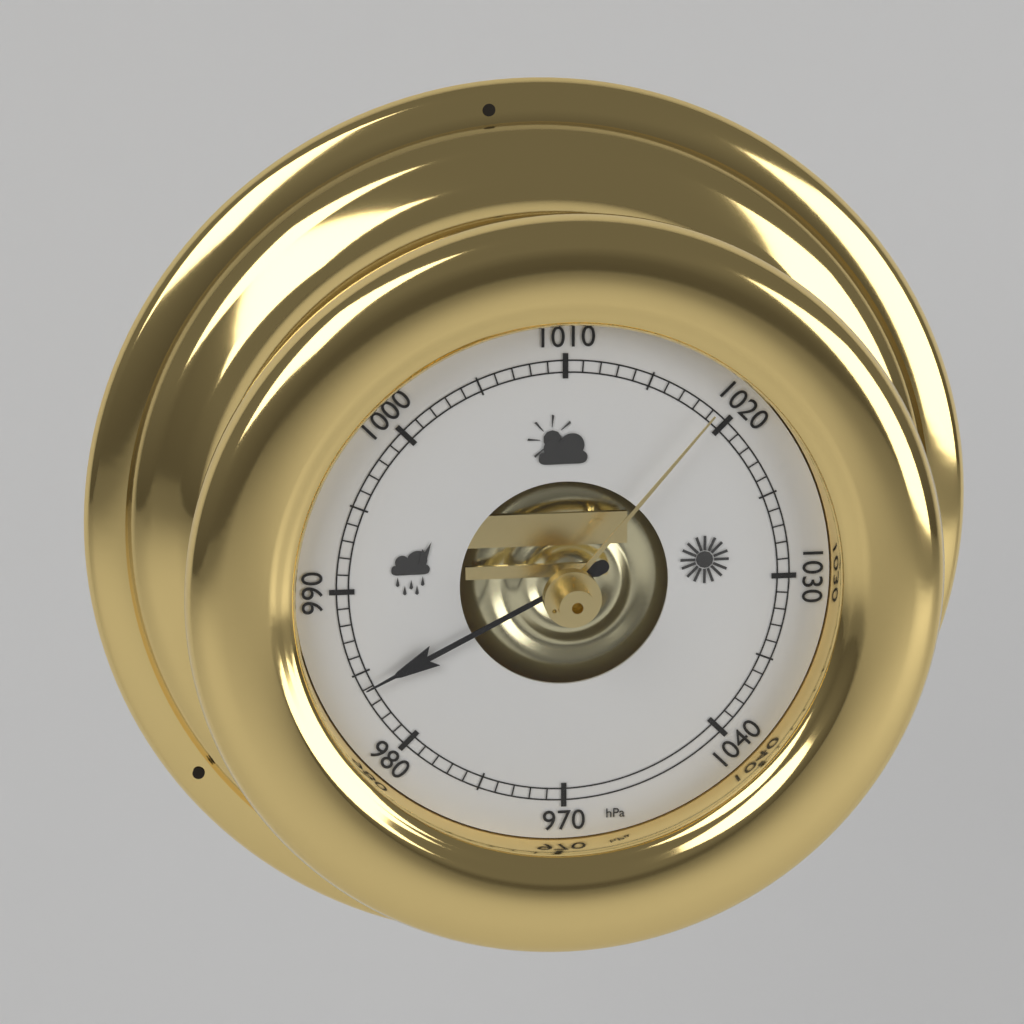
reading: 984 hPa
